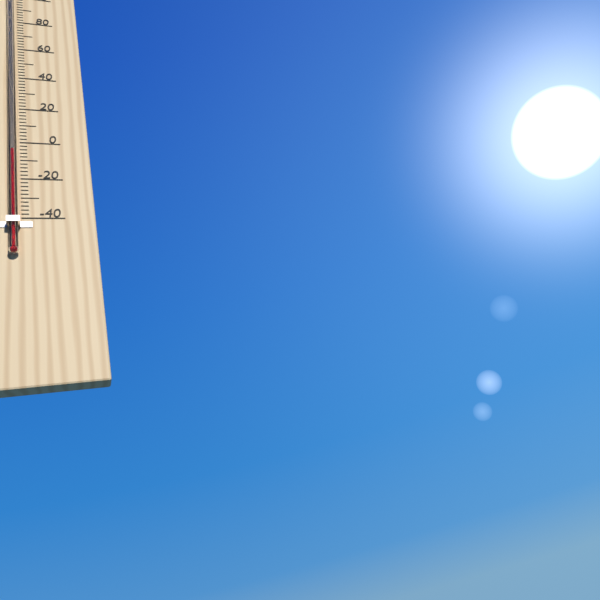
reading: -6 °F
